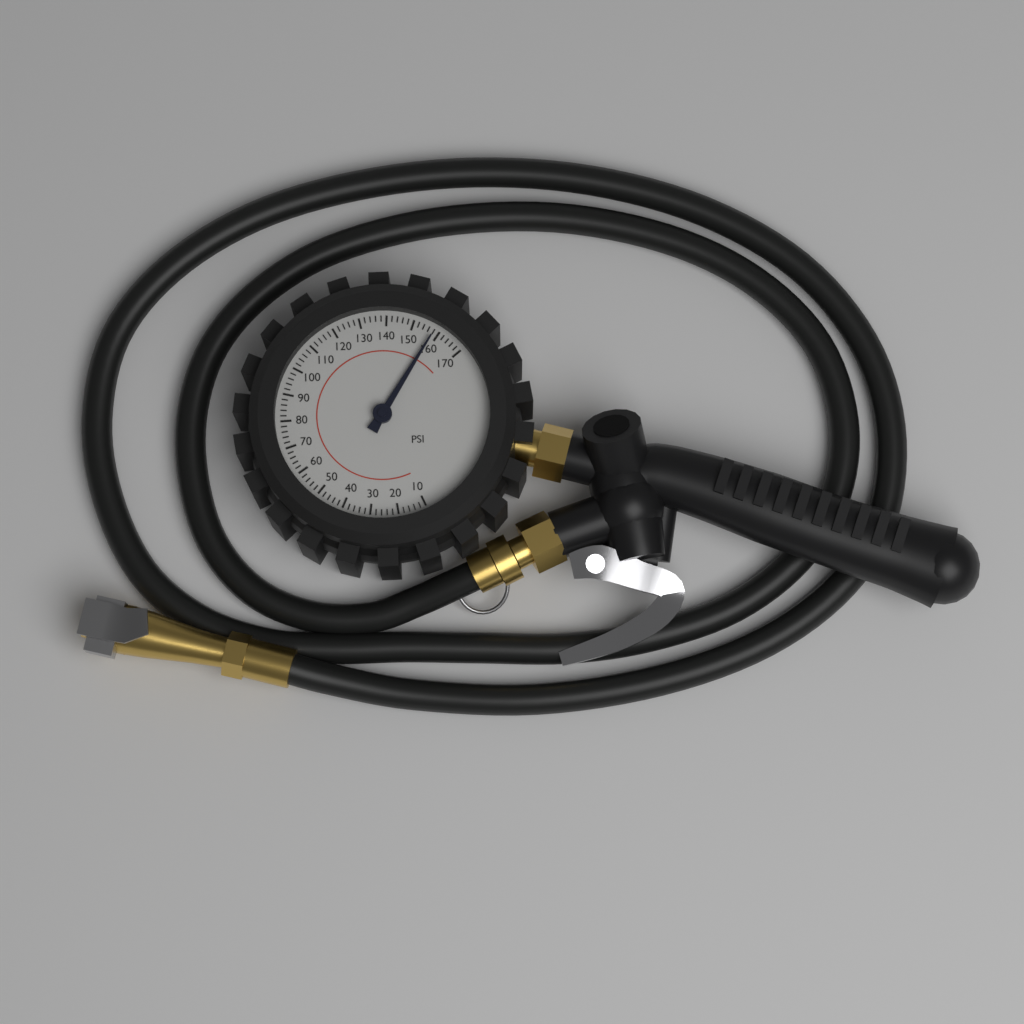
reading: 158 psi
